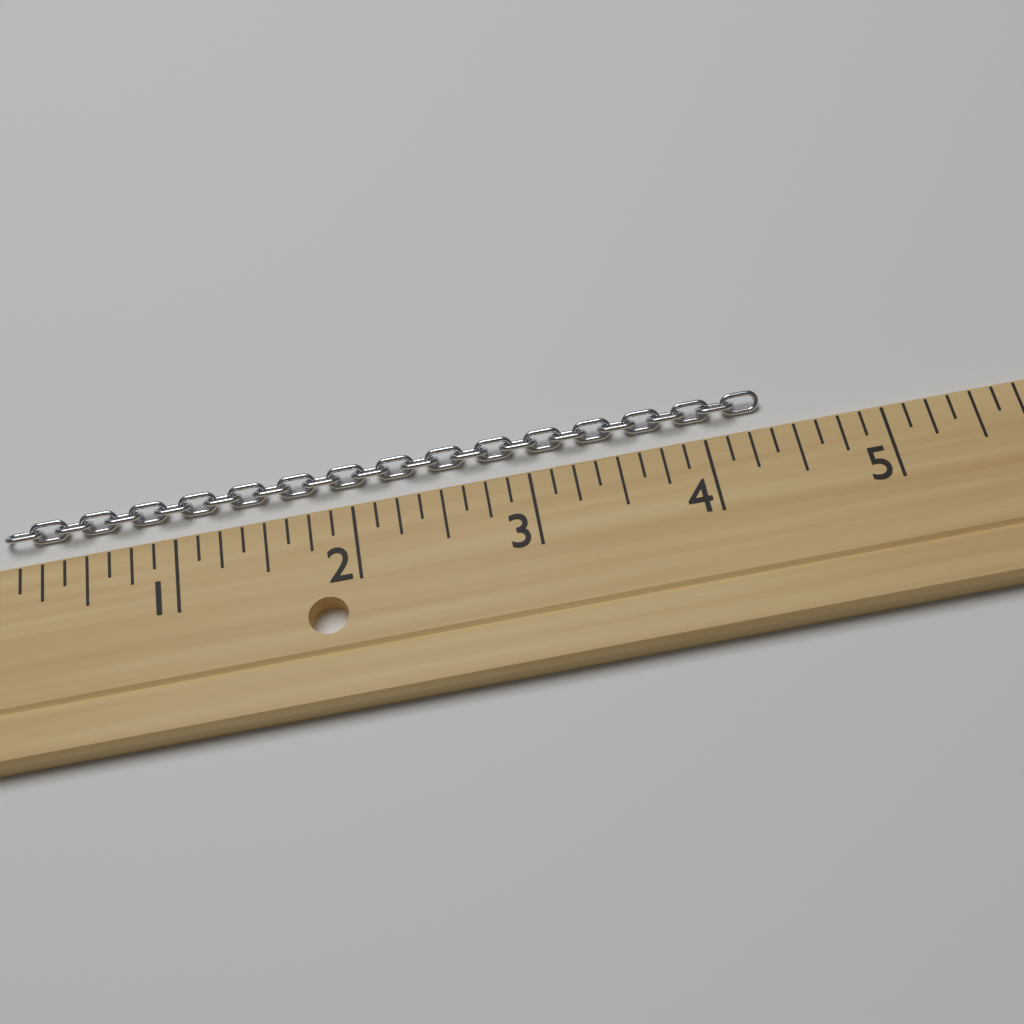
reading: 4.375 (no unit)
